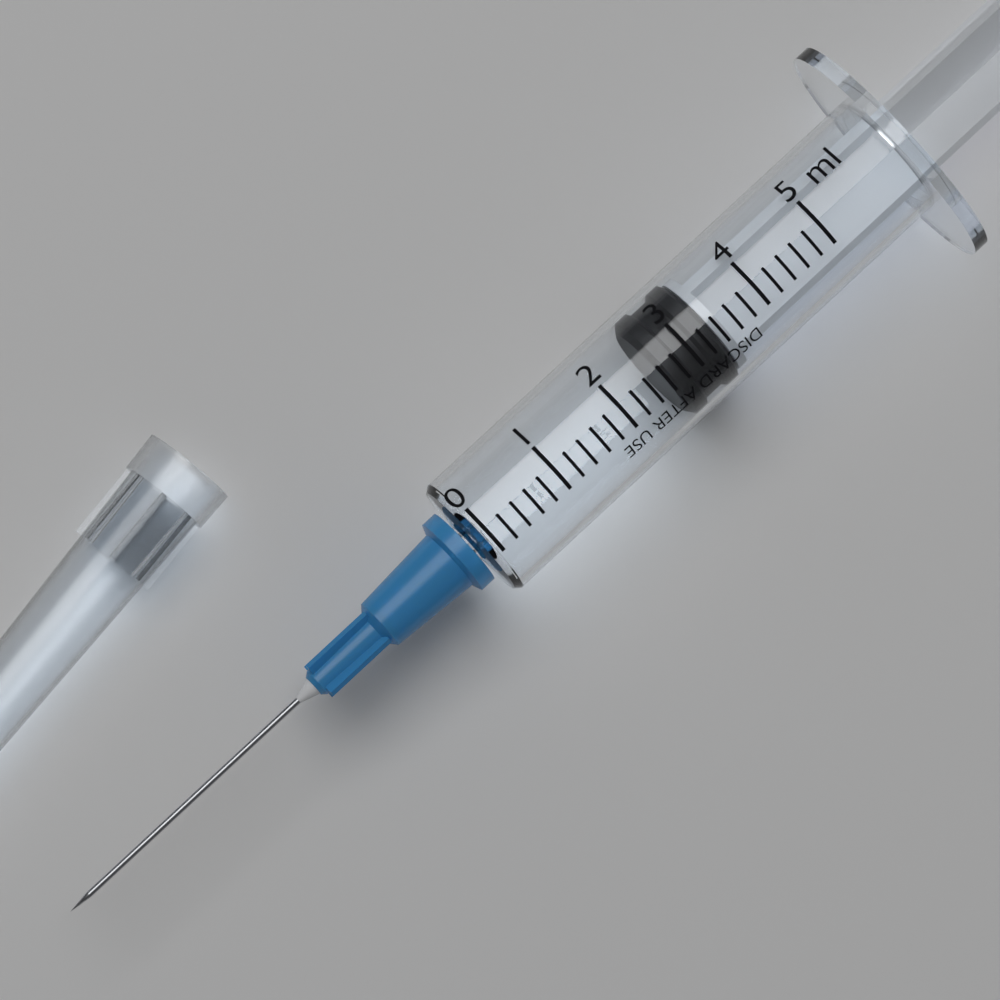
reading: 2.6 ml
